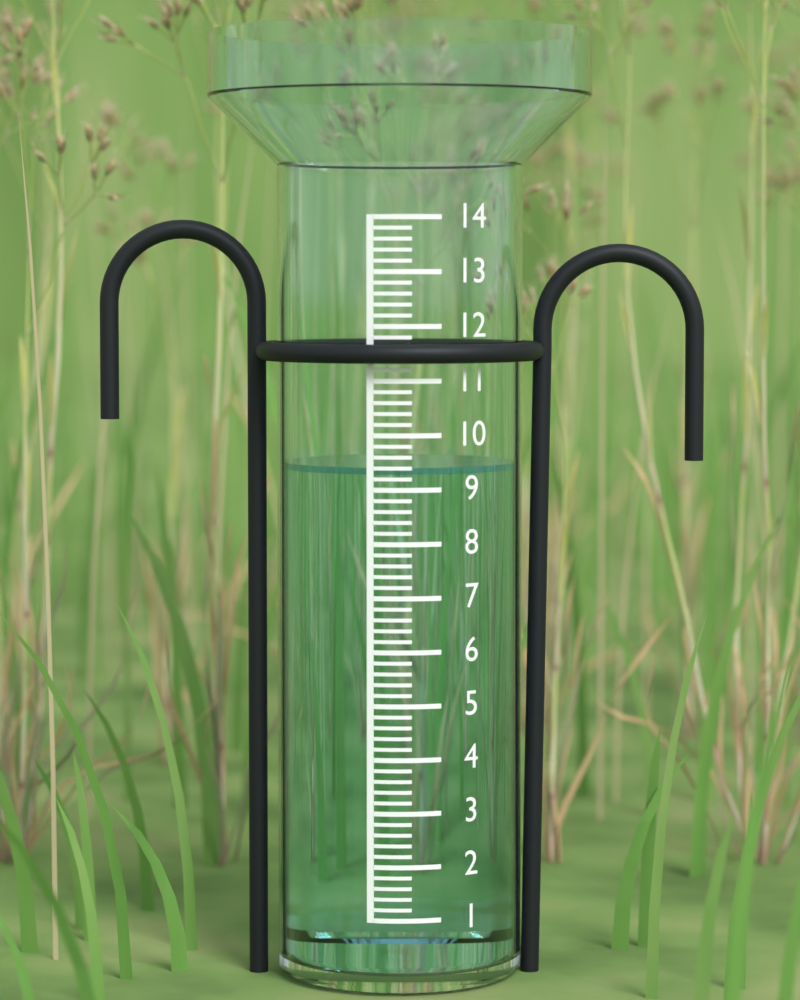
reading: 9.4 (no unit)
